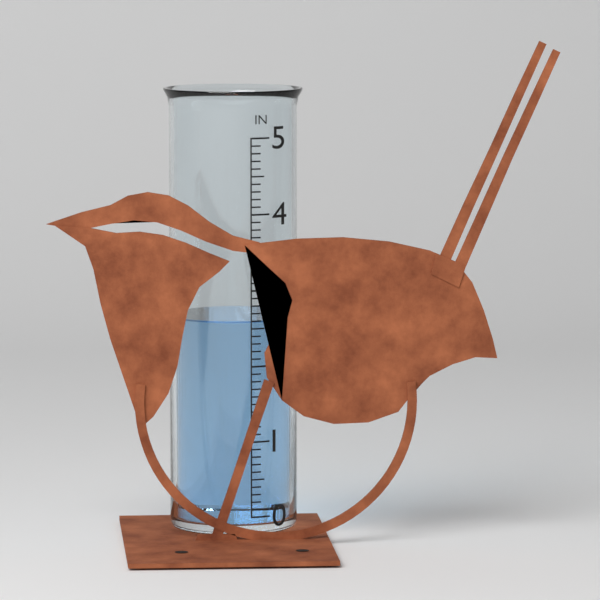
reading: 2.6 in
